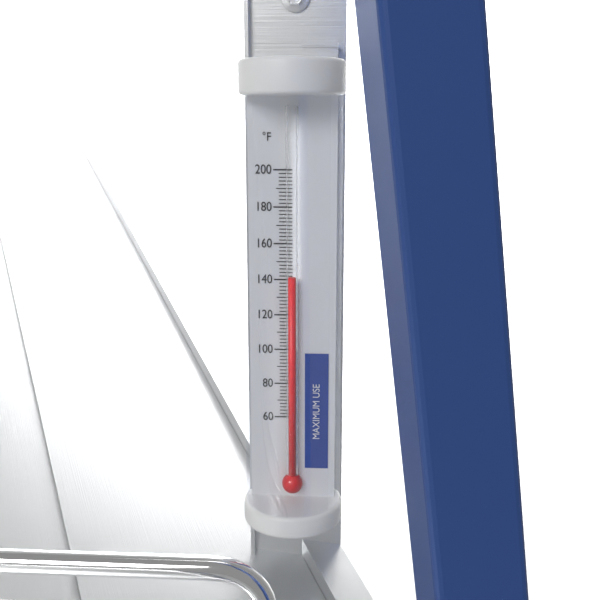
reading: 142 °F
